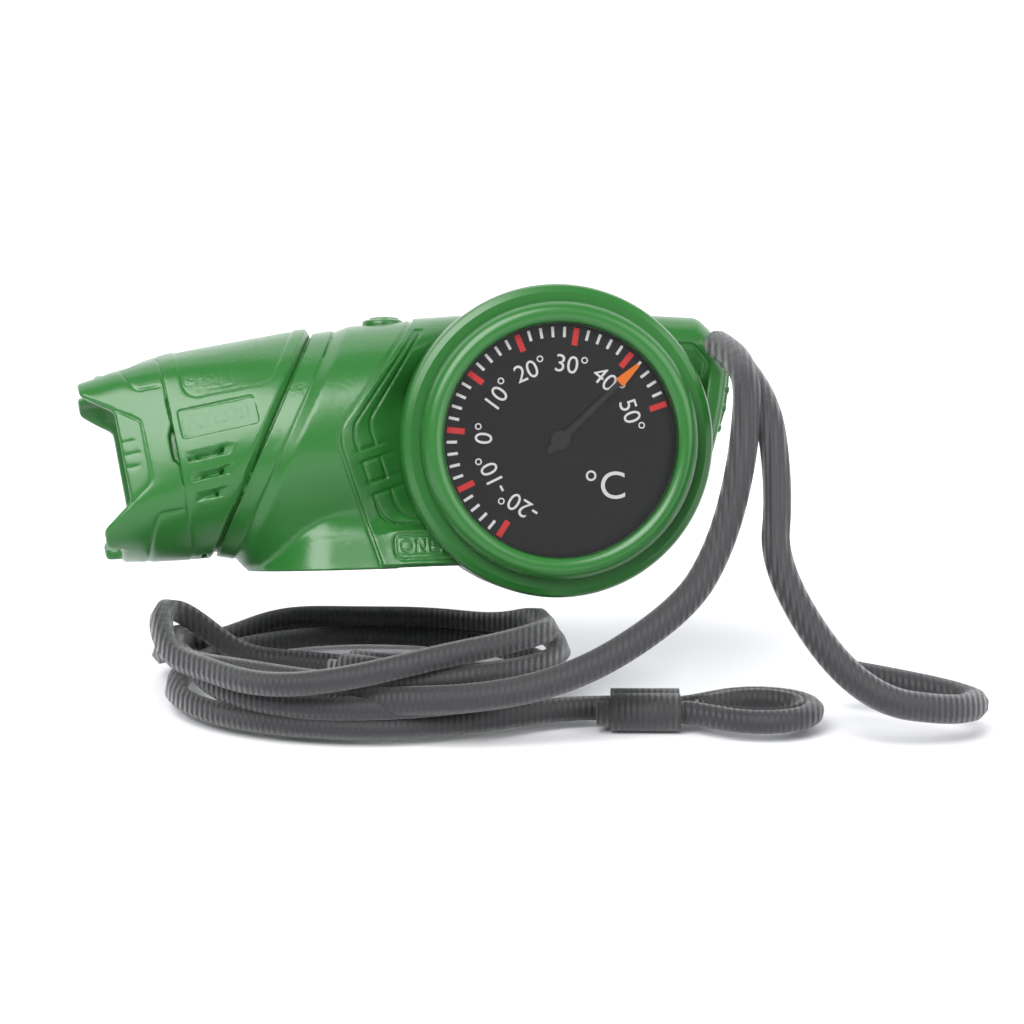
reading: 42 °C
